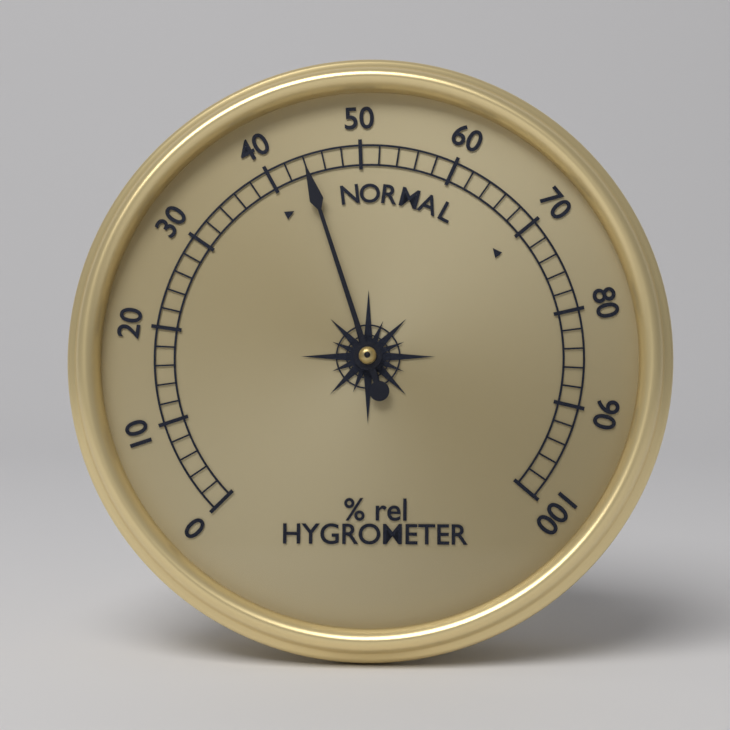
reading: 44 % rel
